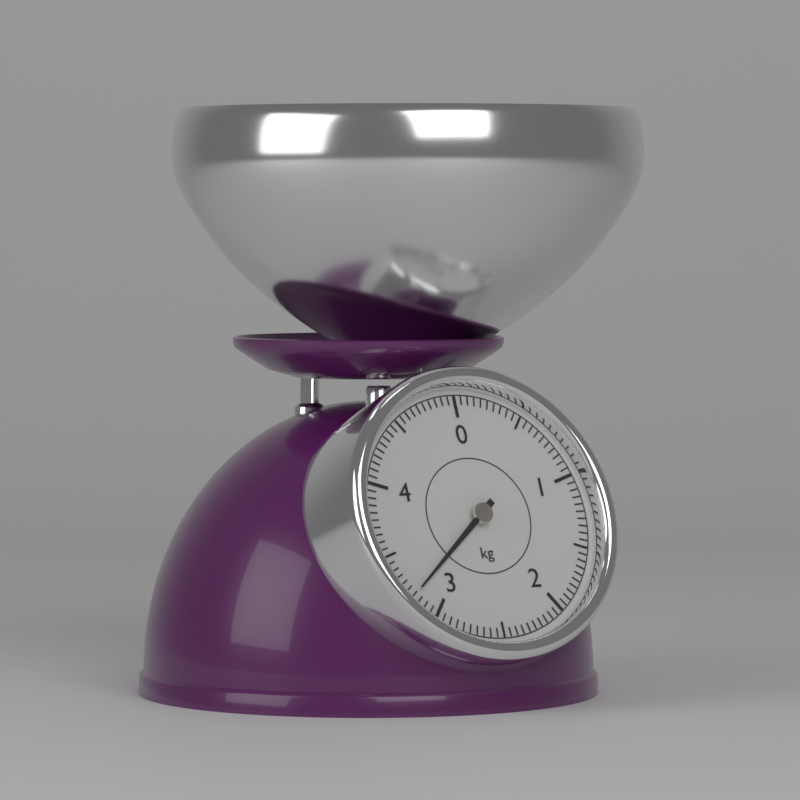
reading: 3.20 kg
